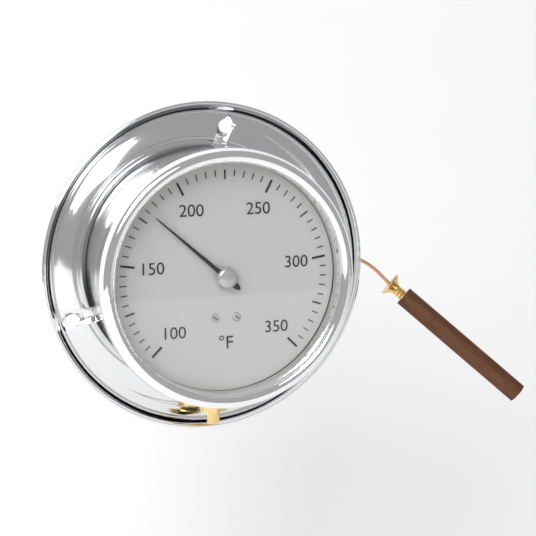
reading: 180 °F
